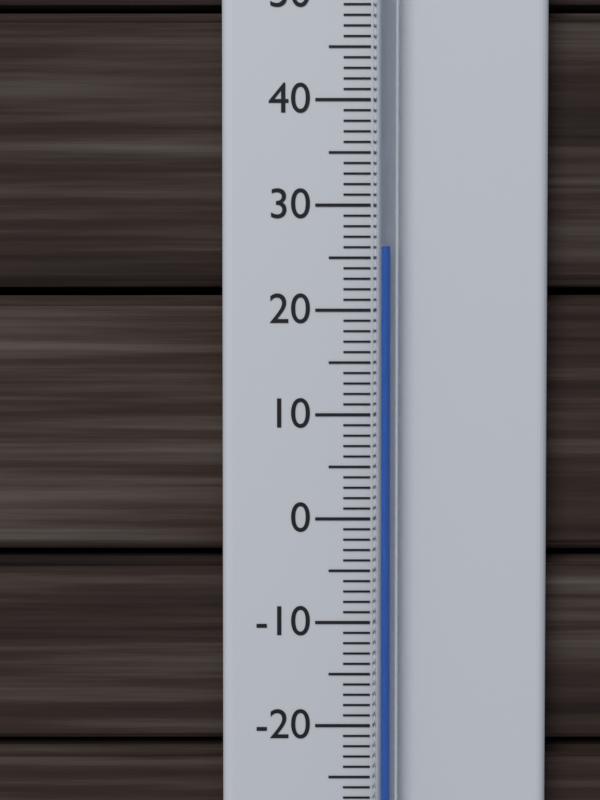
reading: 26 °C
